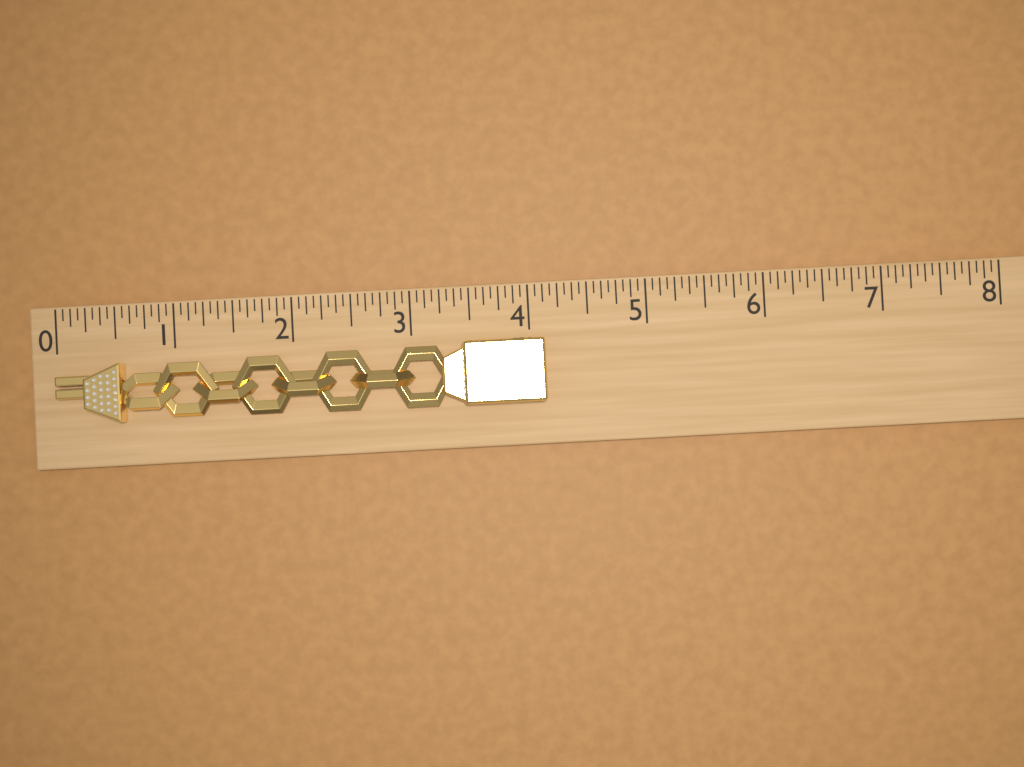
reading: 4.1250 (no unit)
